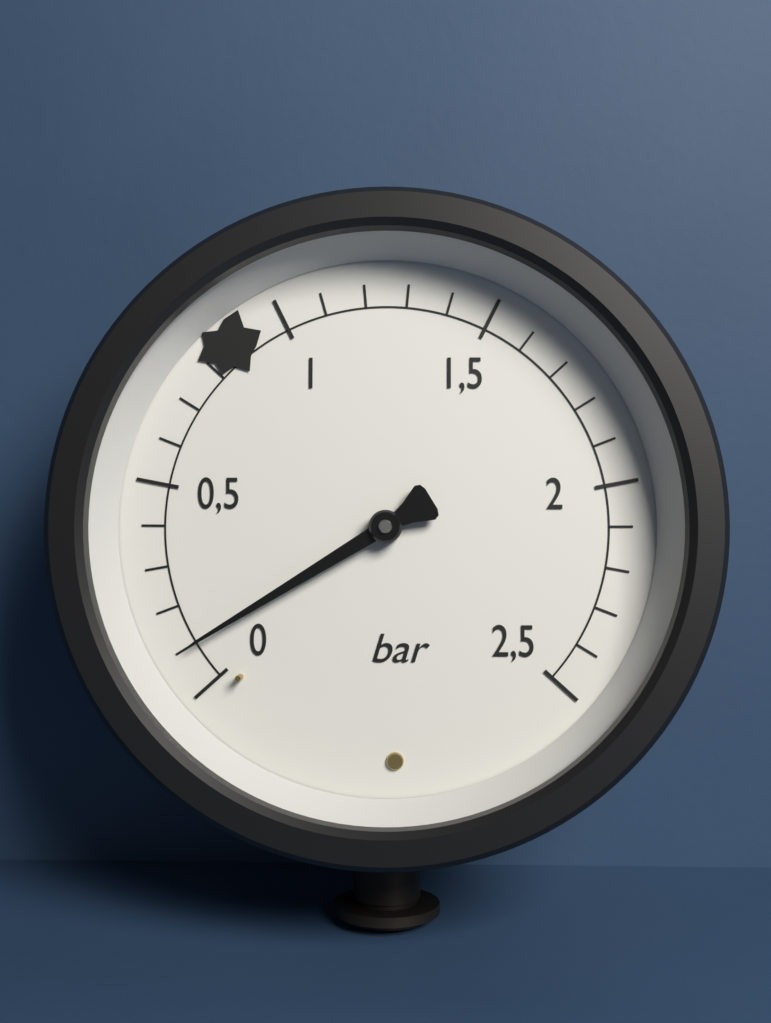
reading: 0.1 bar
